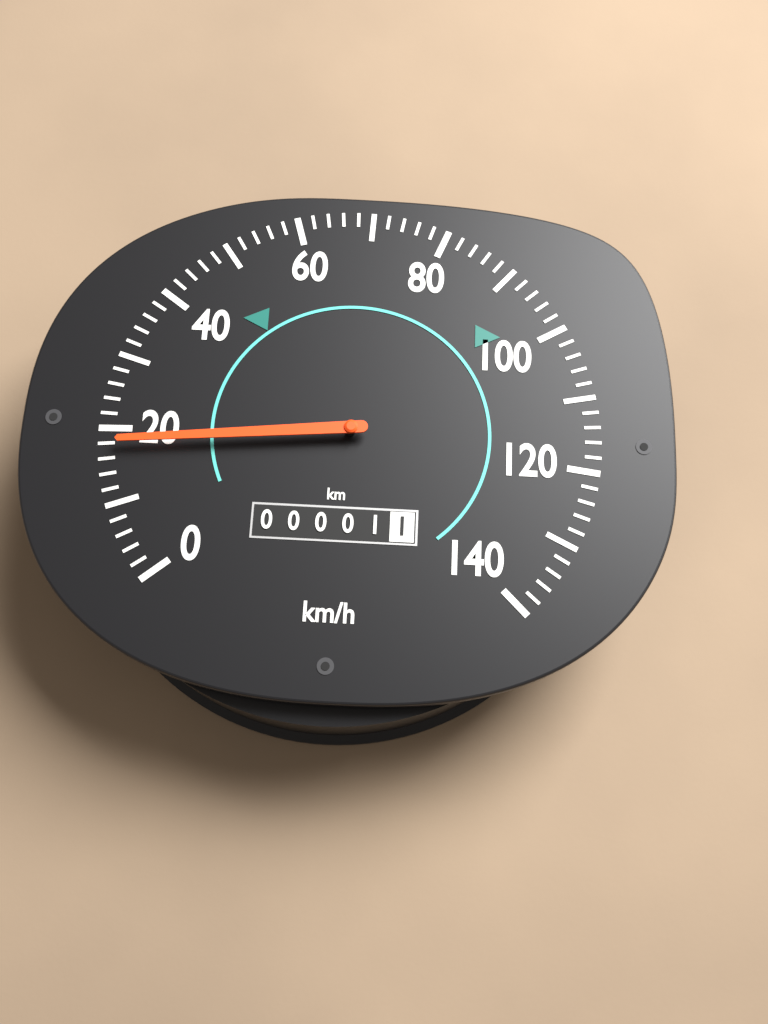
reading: 18 km/h
